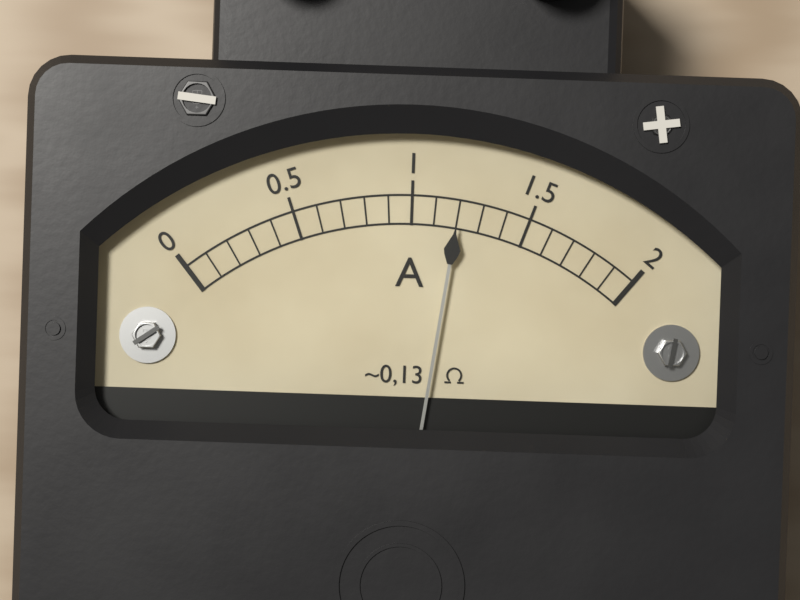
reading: 1.2 A
